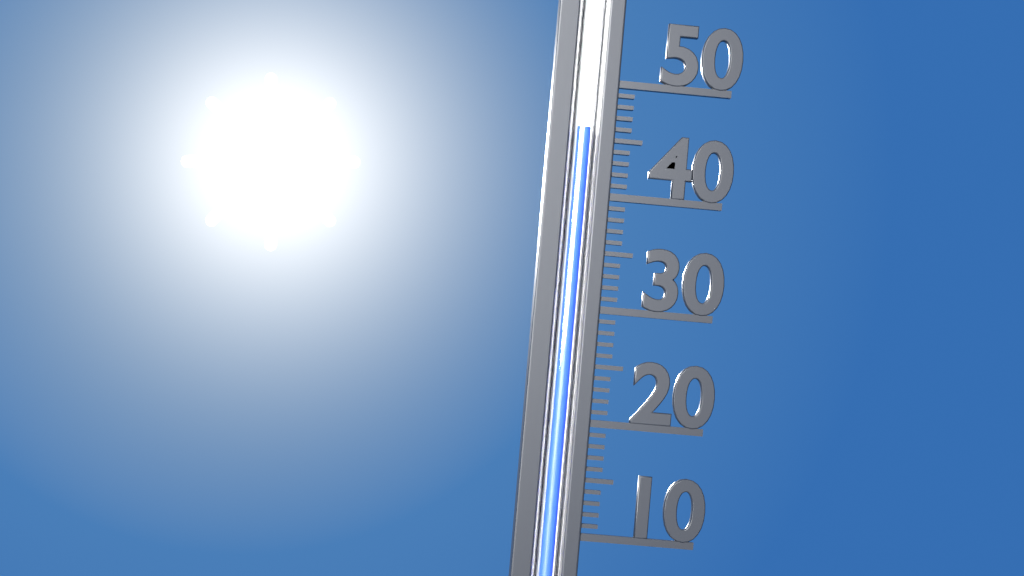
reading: 46 (no unit)
